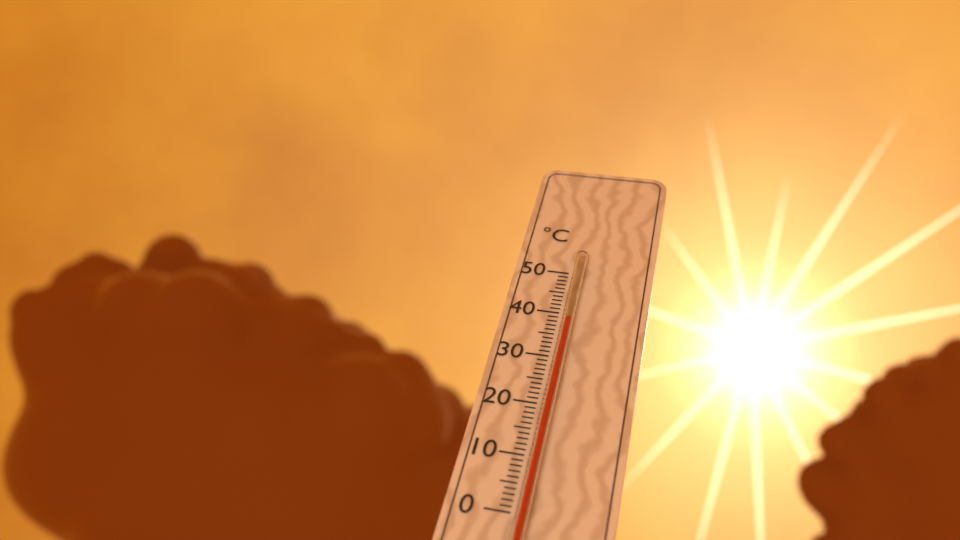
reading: 38 °C
